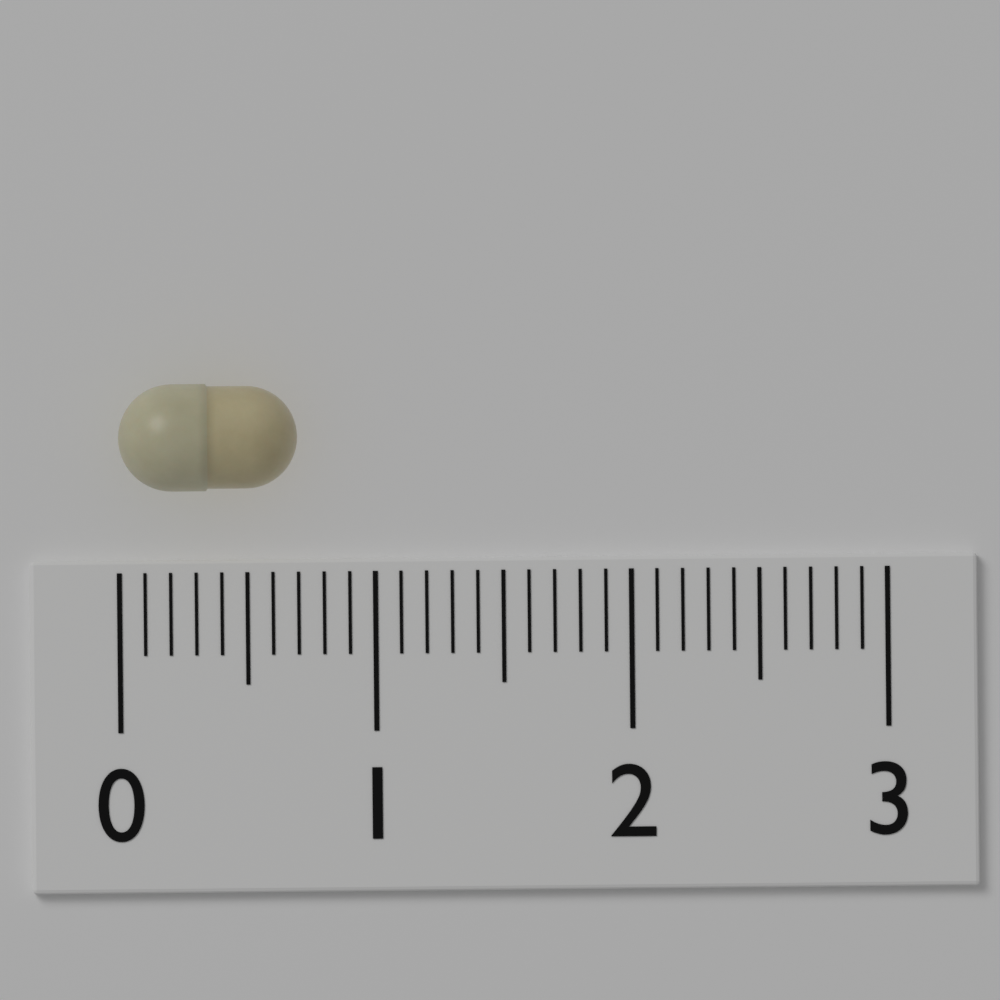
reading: 0.7 (no unit)
